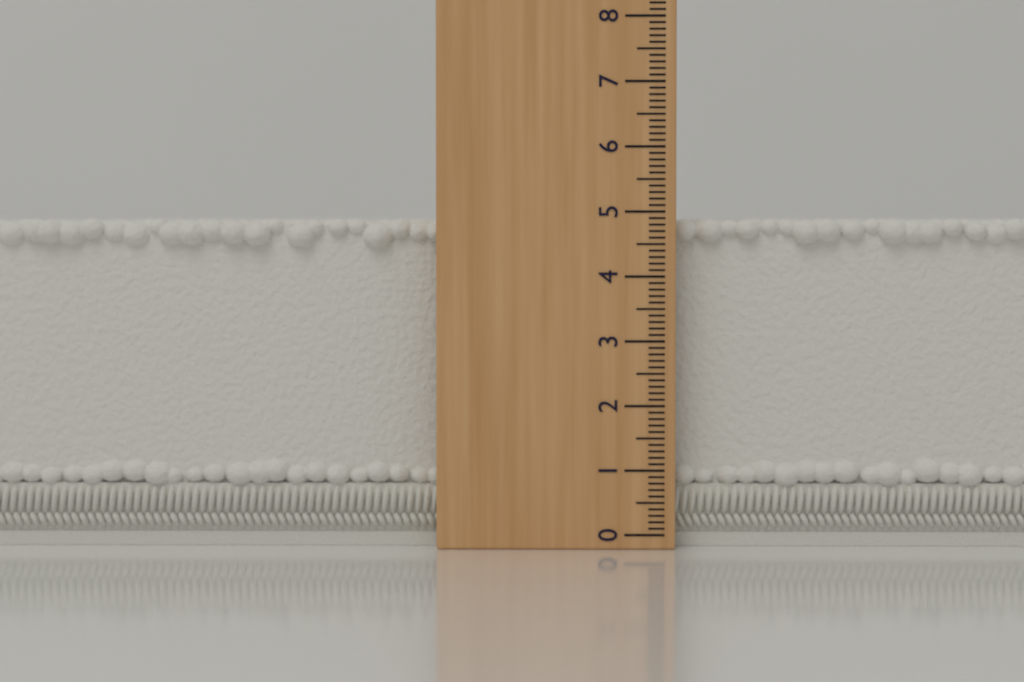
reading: 4.9 (no unit)
